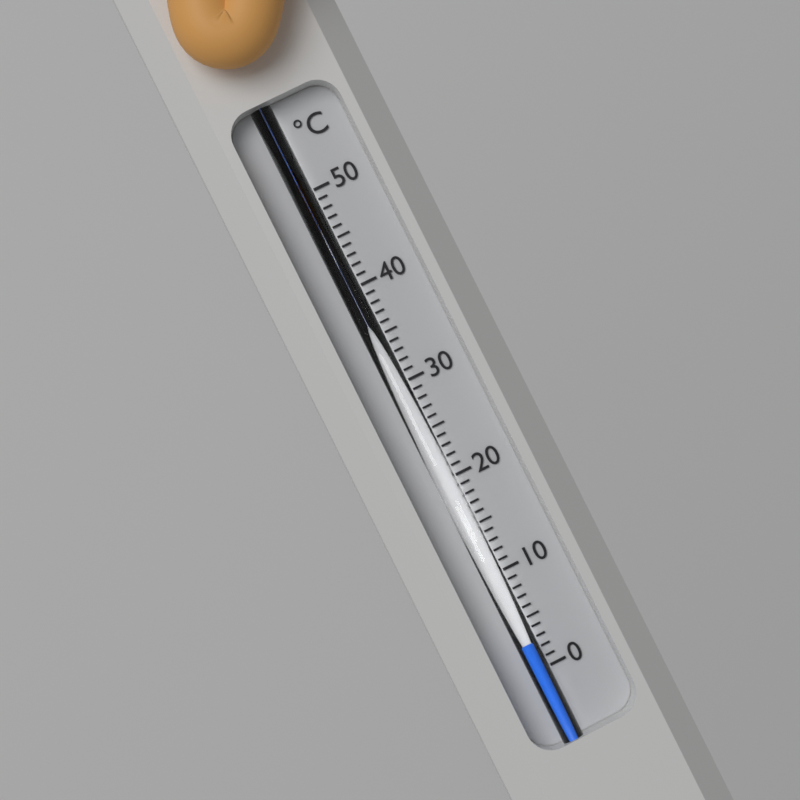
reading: 3 °C
